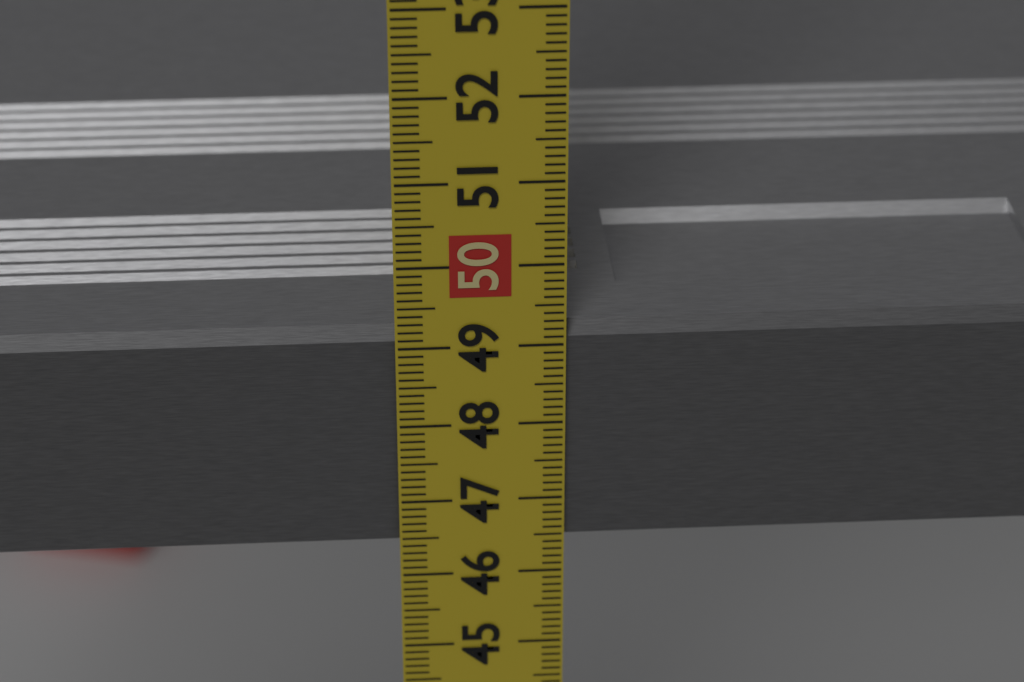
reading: 49.2 cm
